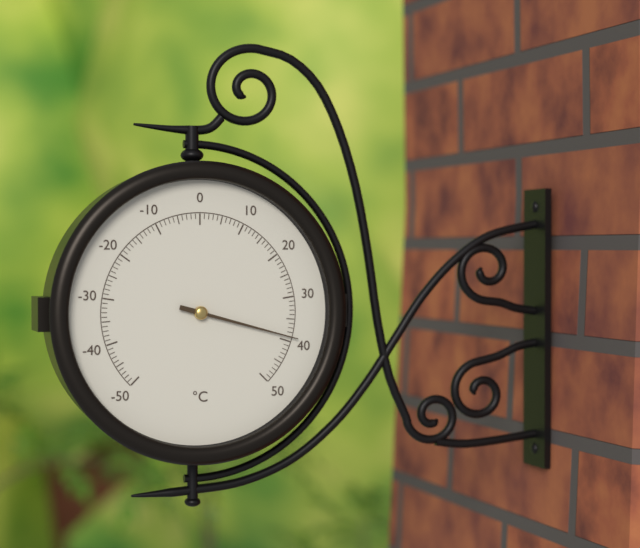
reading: 39 °C
